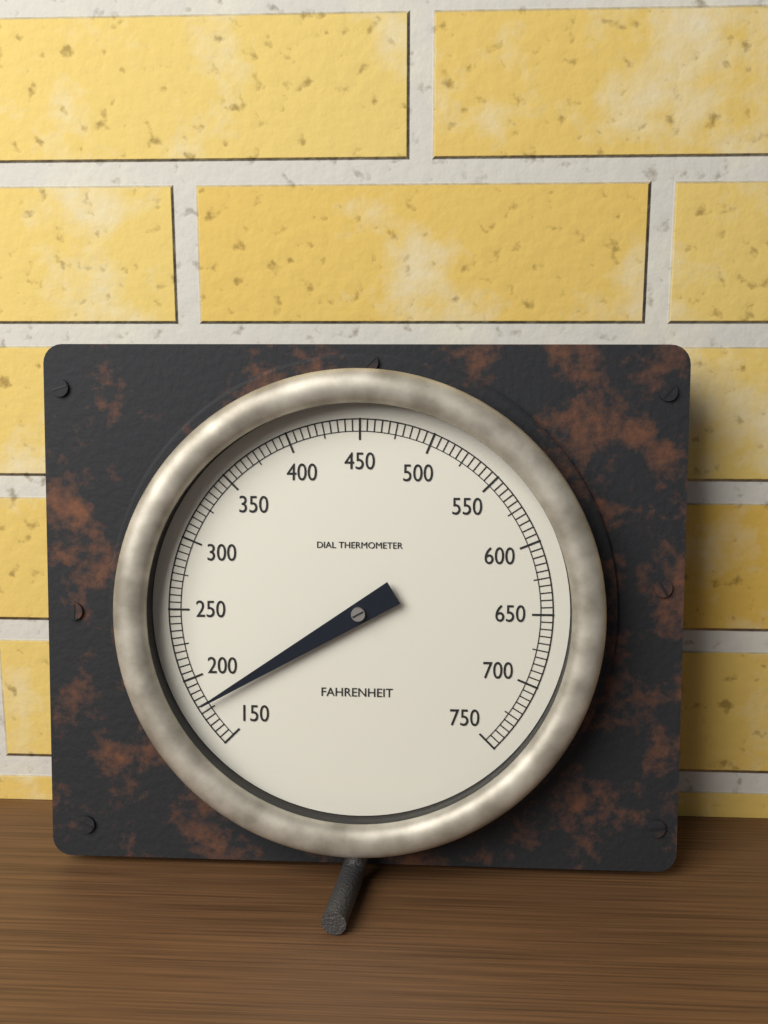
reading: 180 °F
